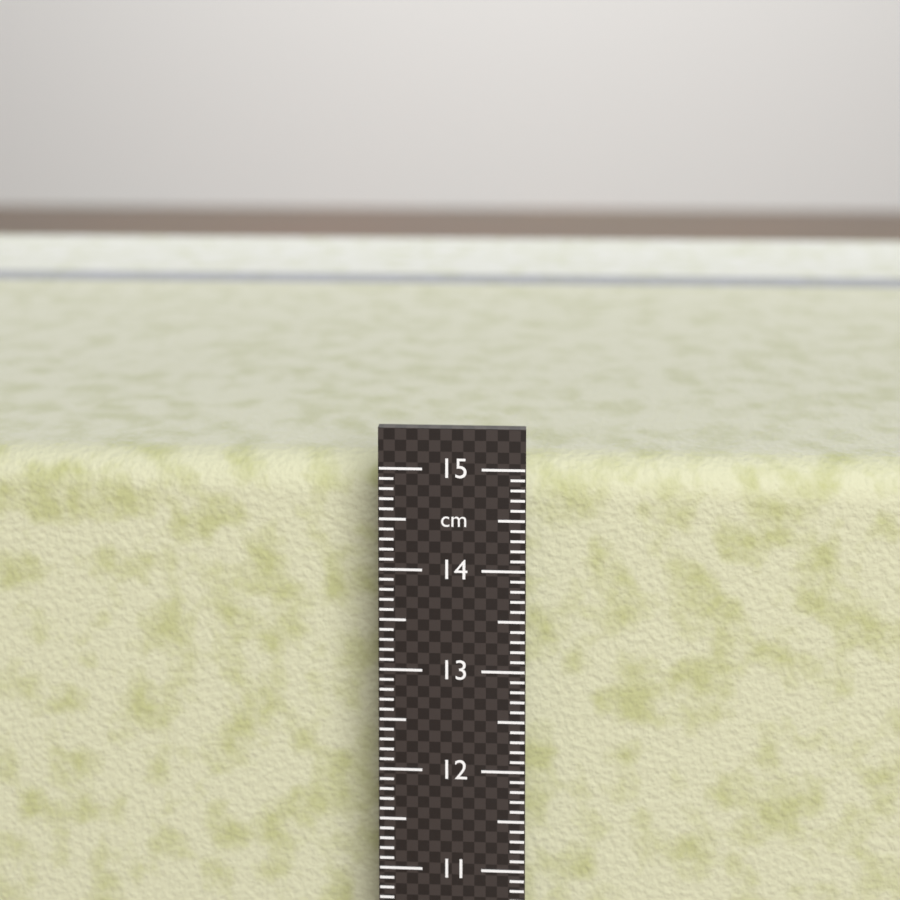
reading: 14.9 cm
